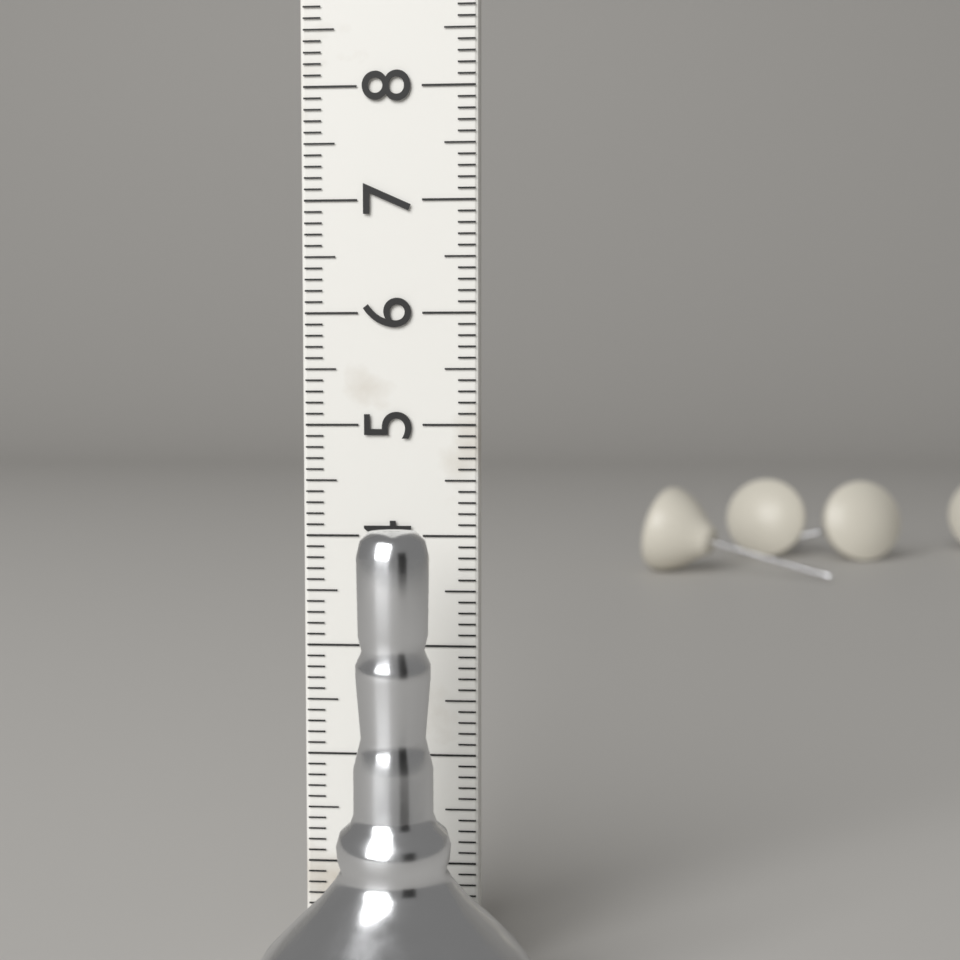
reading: 4.2 cm
